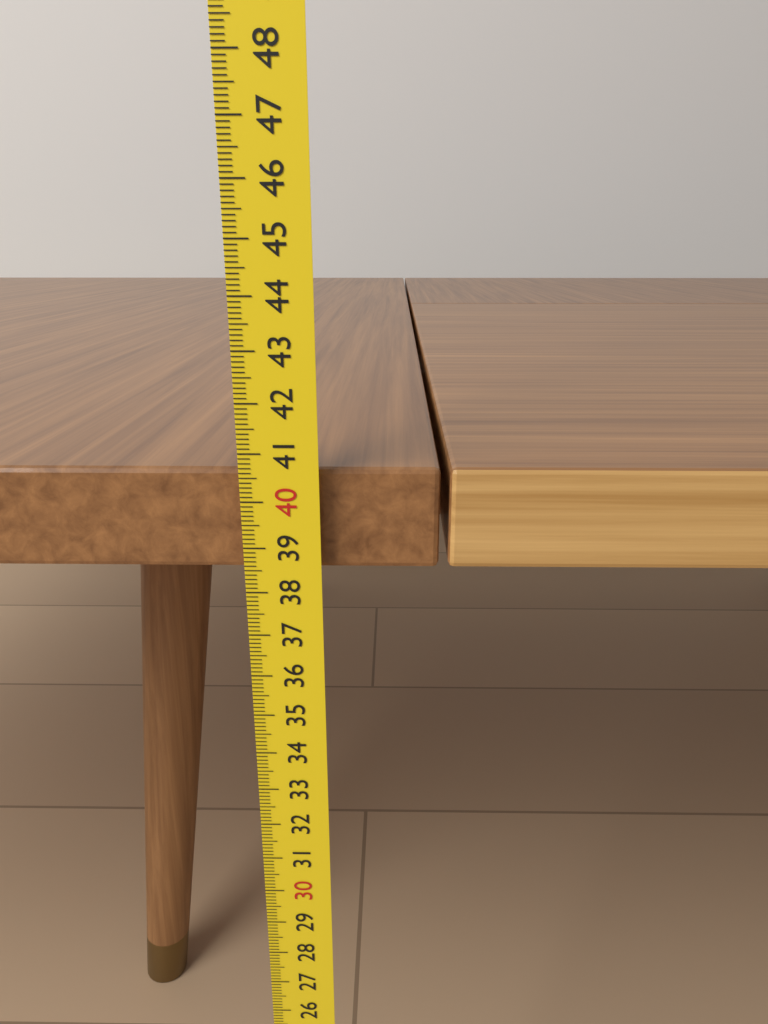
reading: 40.6 cm
